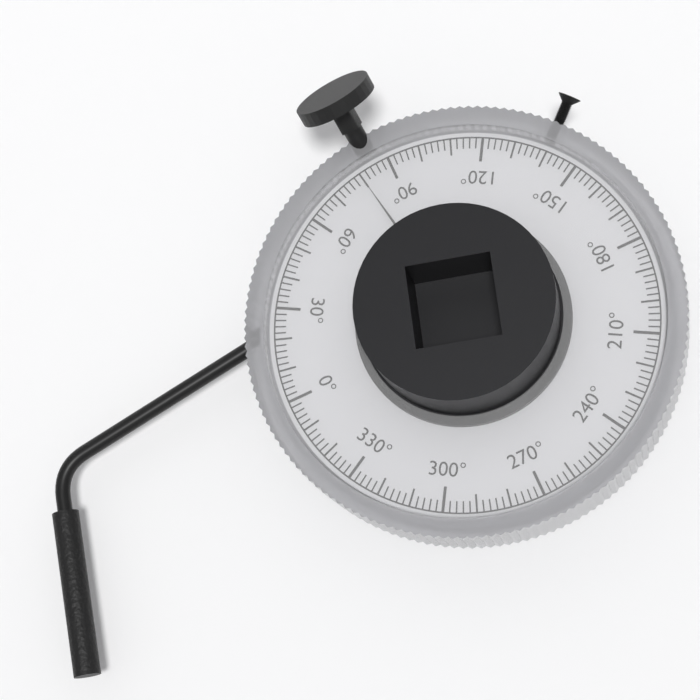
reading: 80 °
